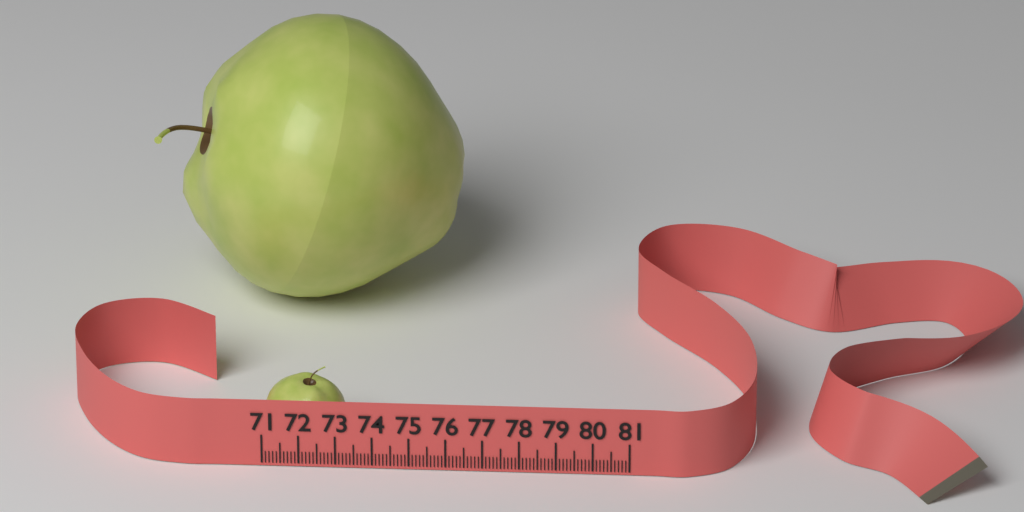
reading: 73.2 (no unit)
